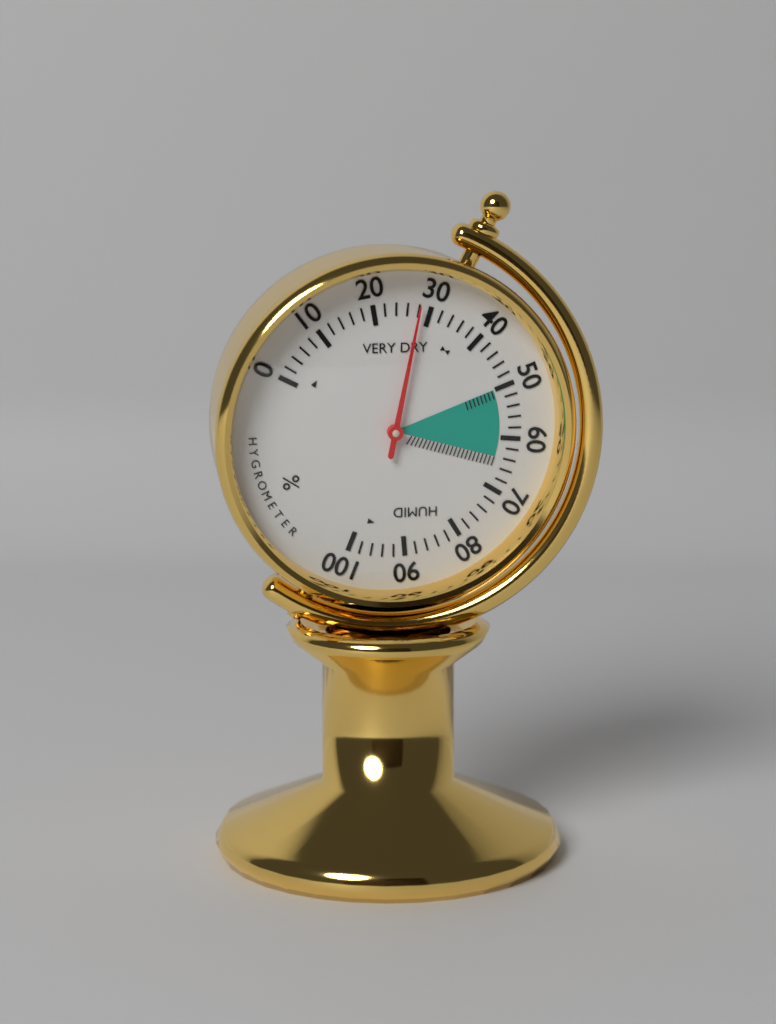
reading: 28 %
